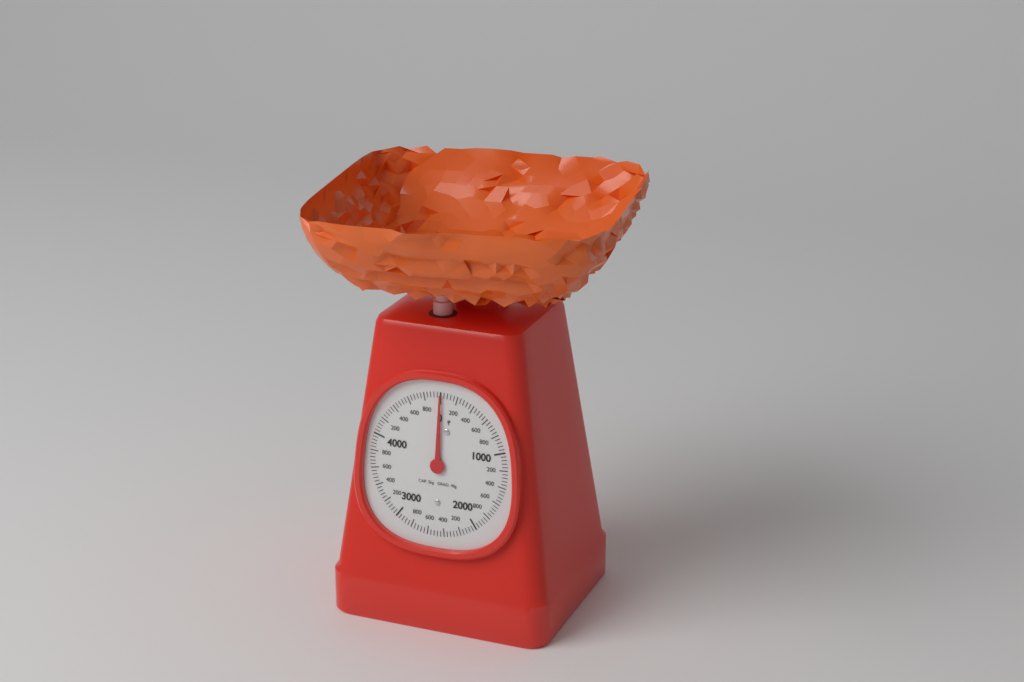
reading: 0 g
